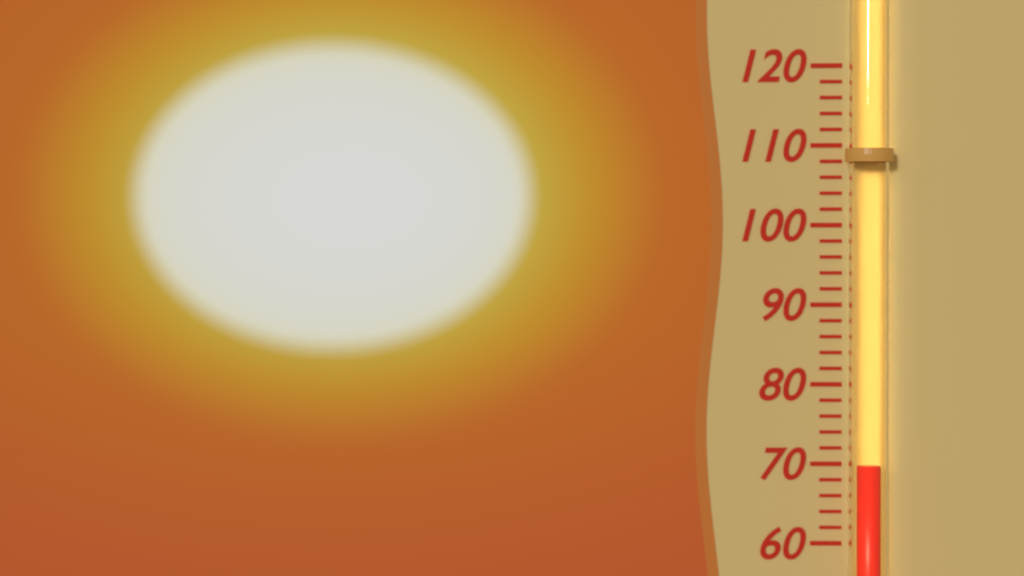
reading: 70 (no unit)
